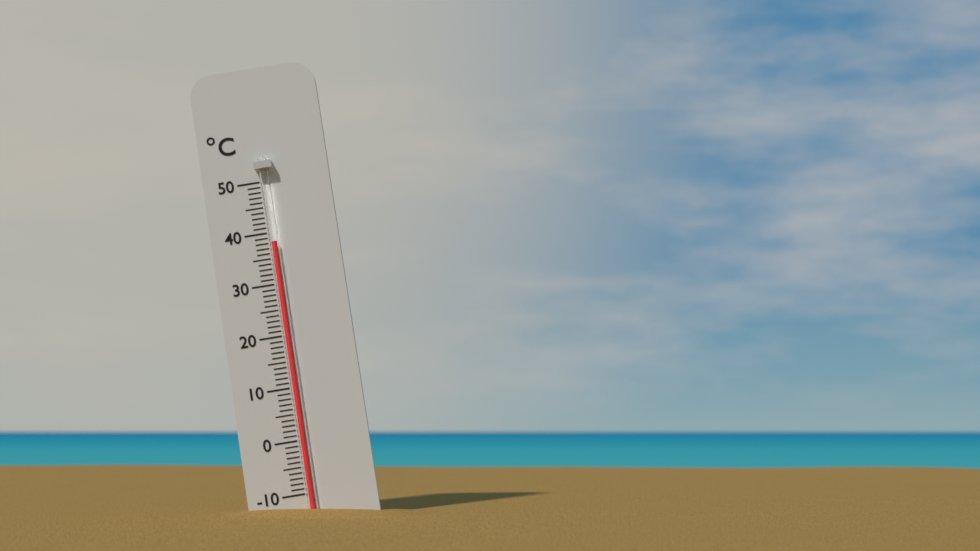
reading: 38 °C
